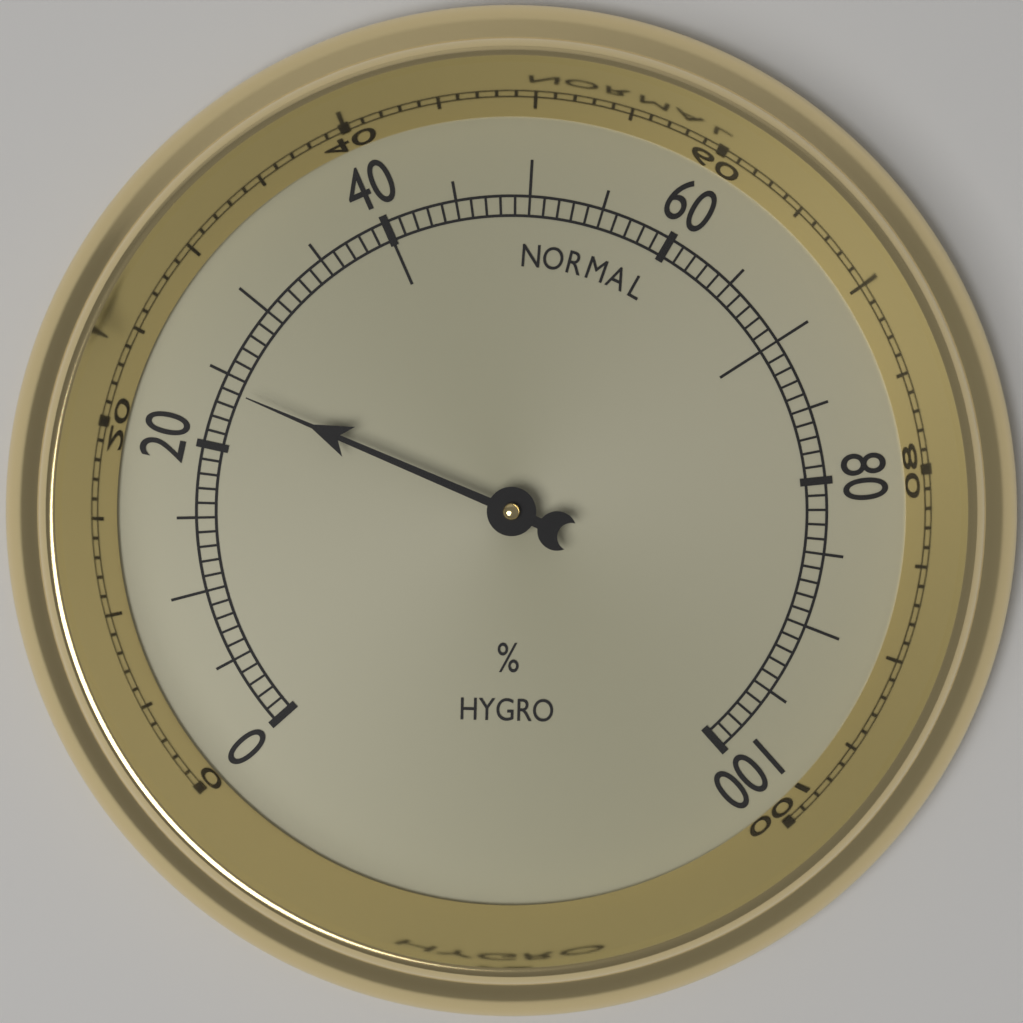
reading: 24 %
